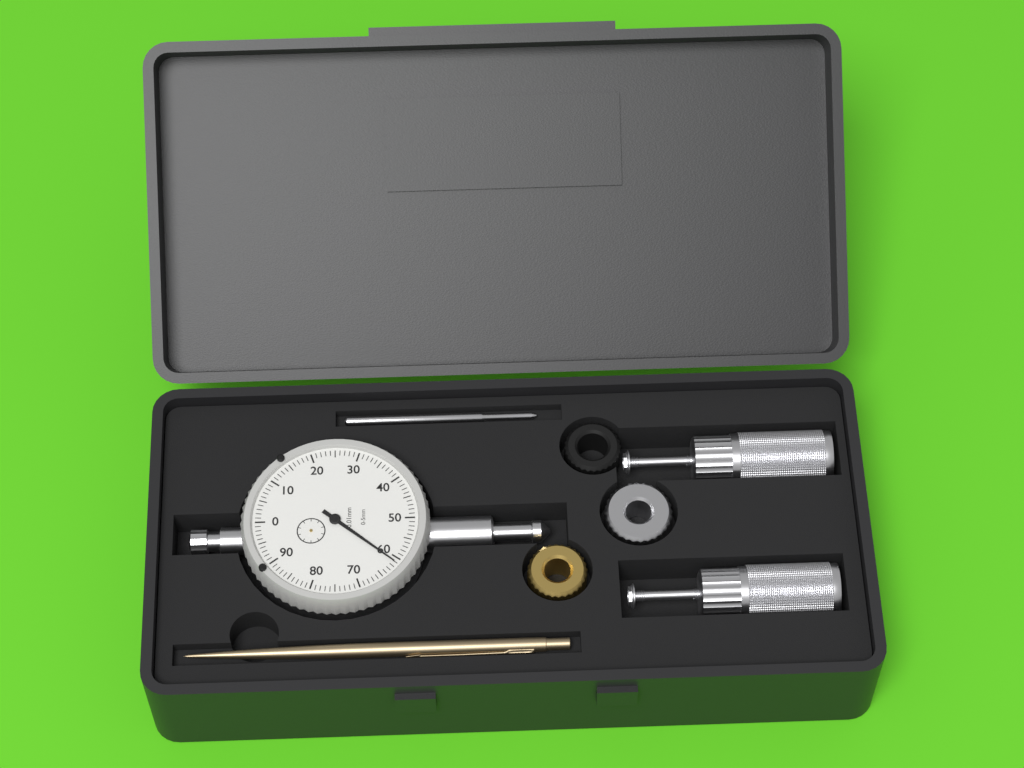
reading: 0.61 mm
